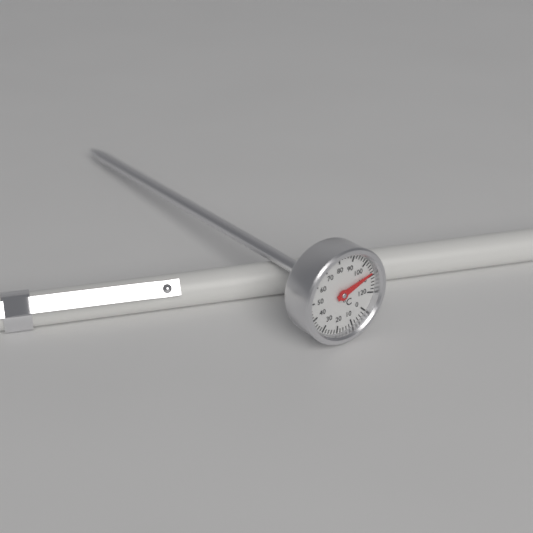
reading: 108 °C
